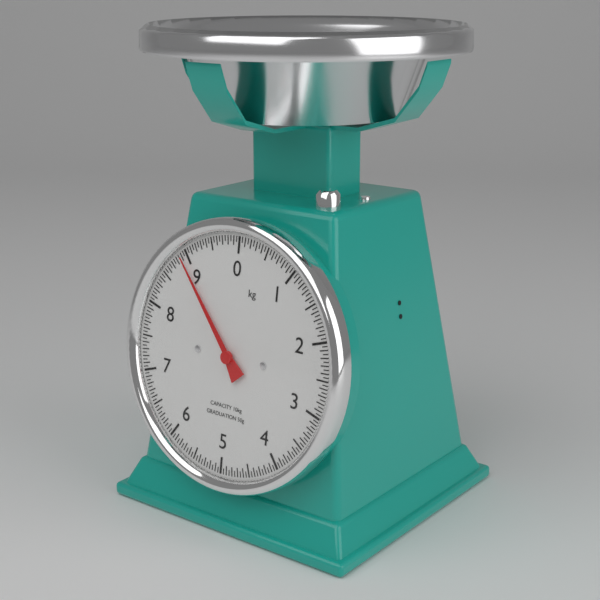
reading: 8.90 kg
